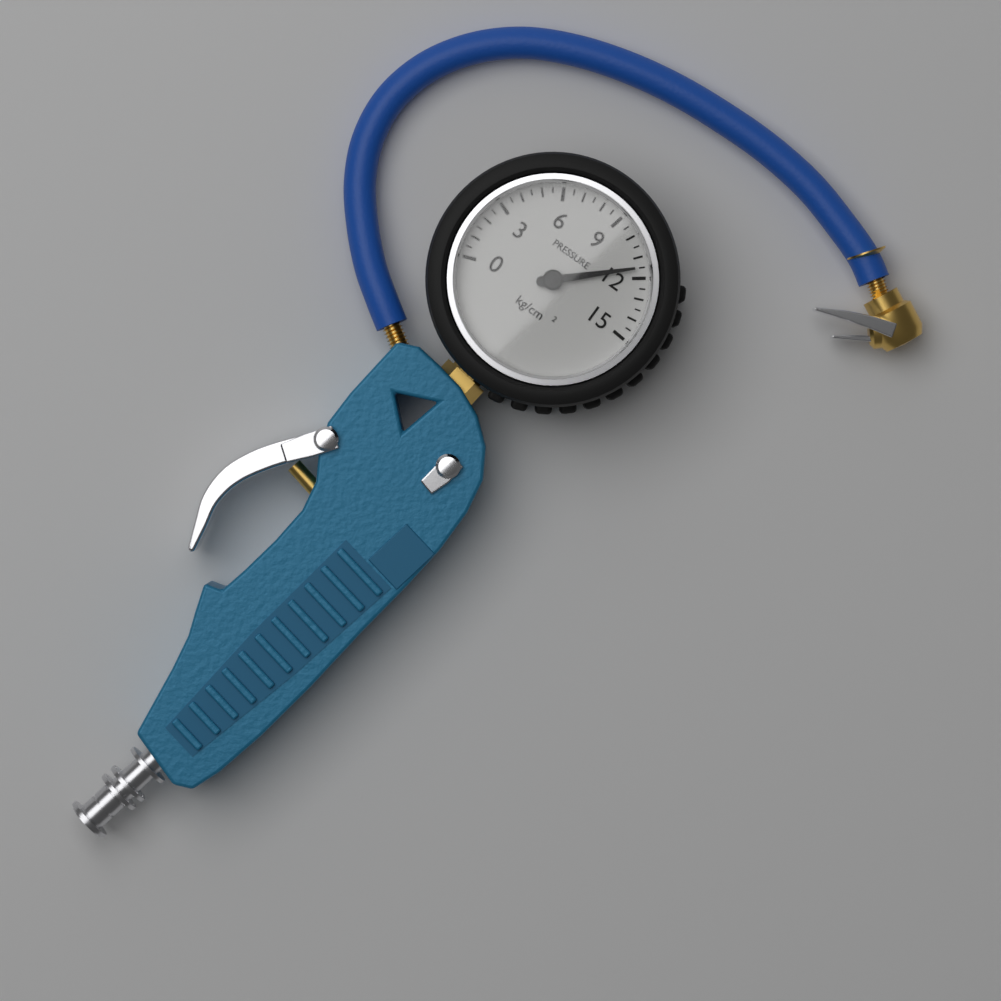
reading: 11.5 kg/cm²
